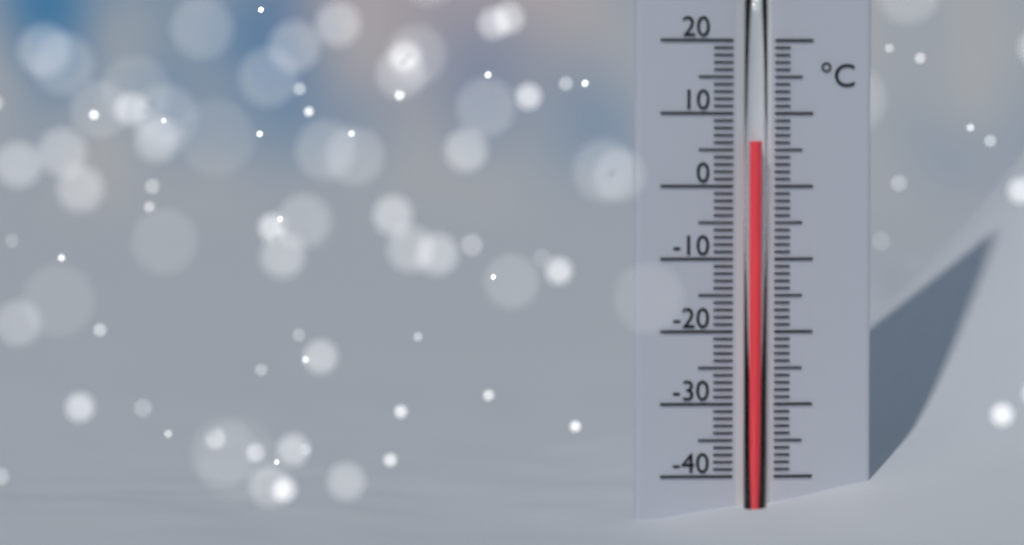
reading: 6 °C
